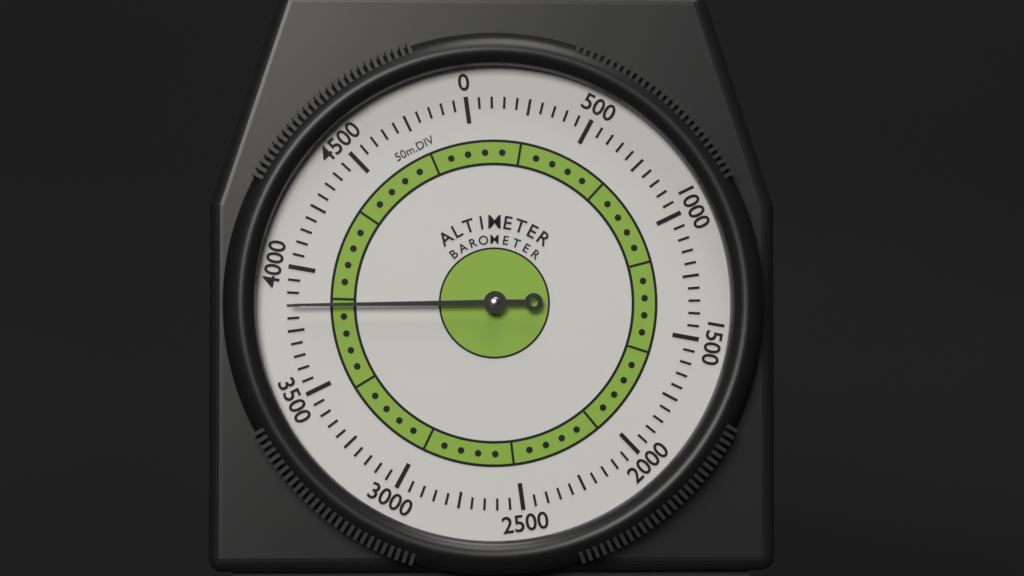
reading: 3850 m
